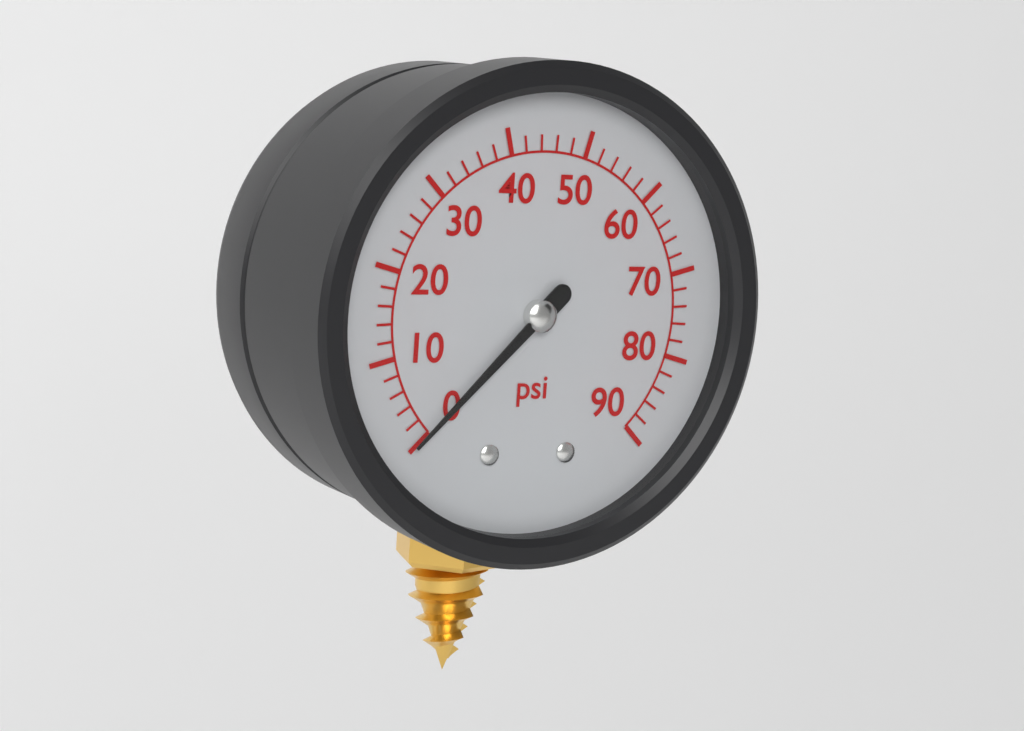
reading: 0 psi
